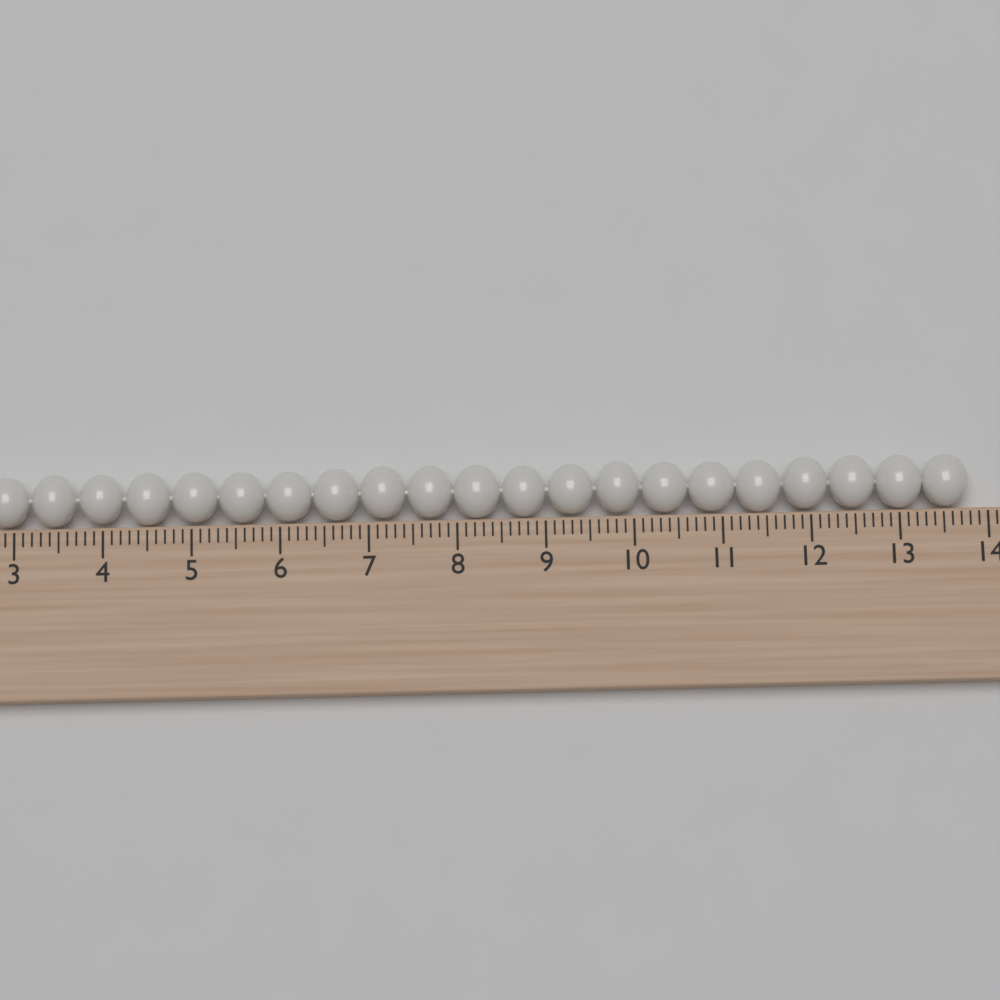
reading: 13.8 cm
